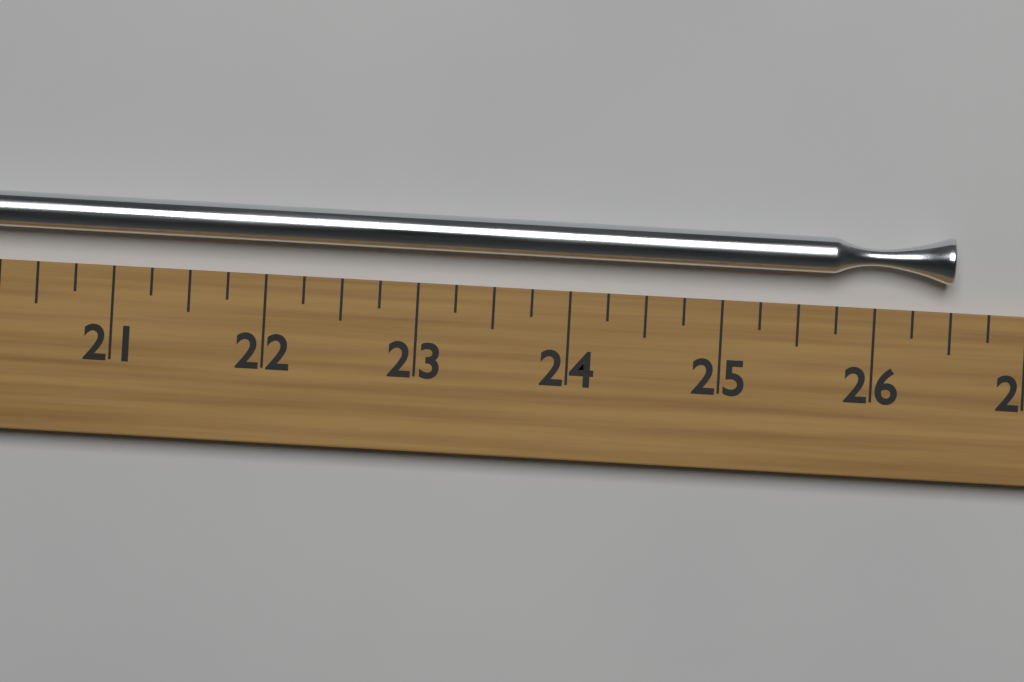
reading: 26.50 (no unit)
